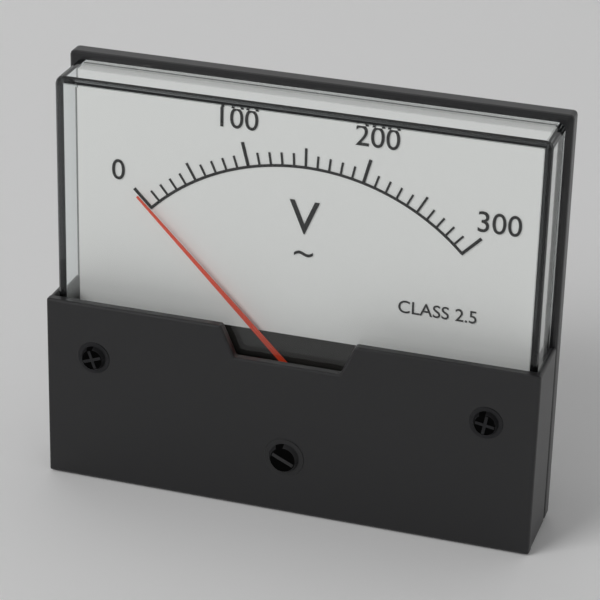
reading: 0 V
